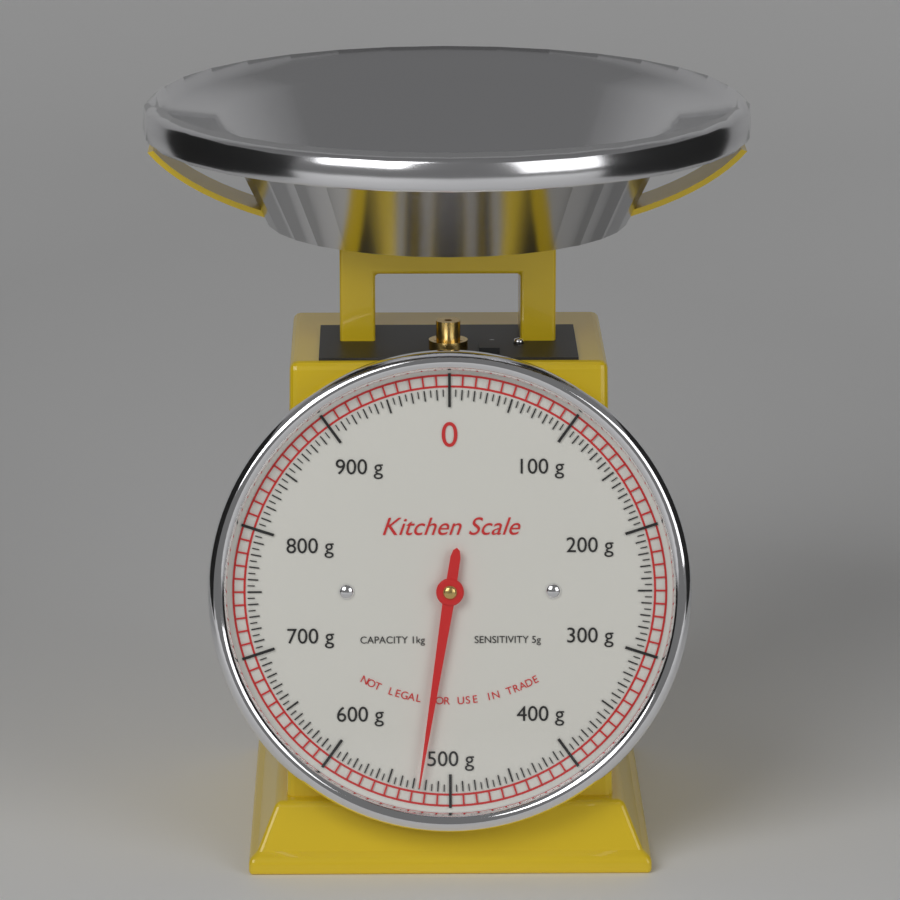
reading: 525 g
